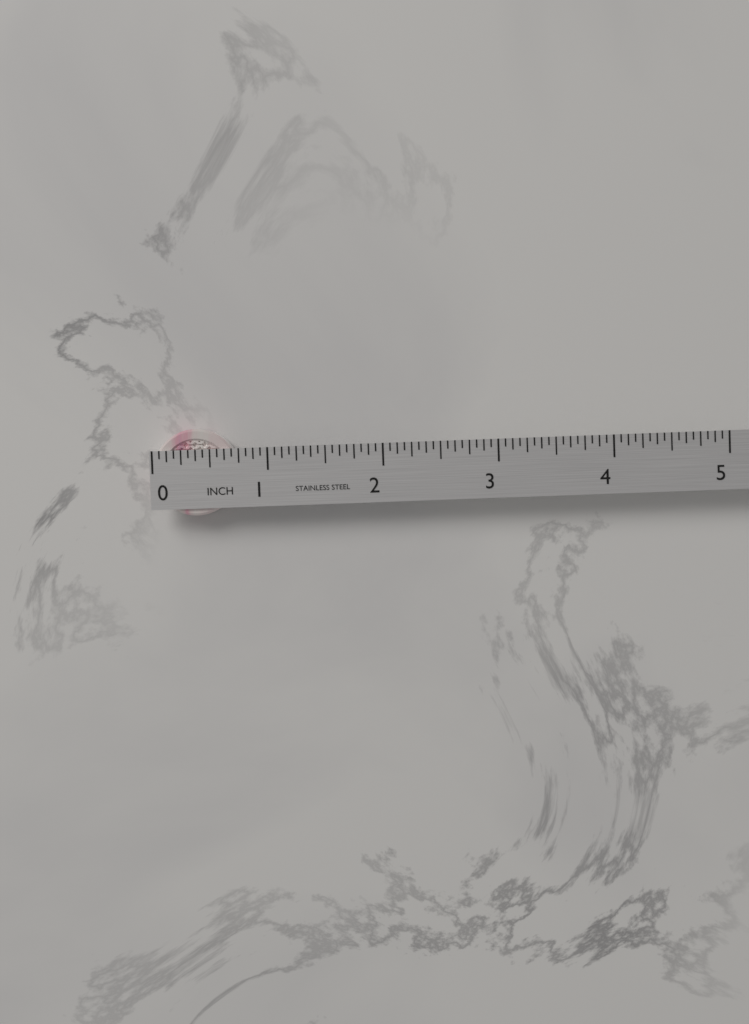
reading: 0.7500 in
